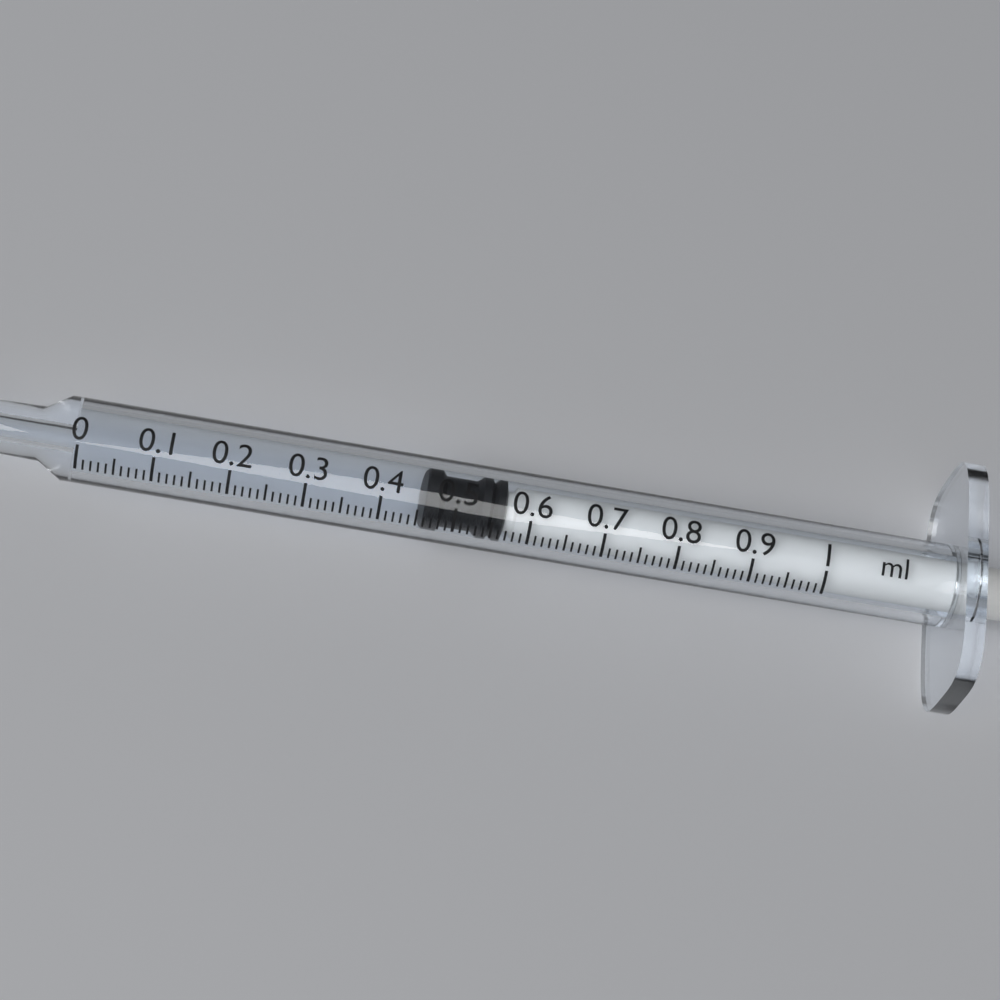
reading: 0.46 ml
